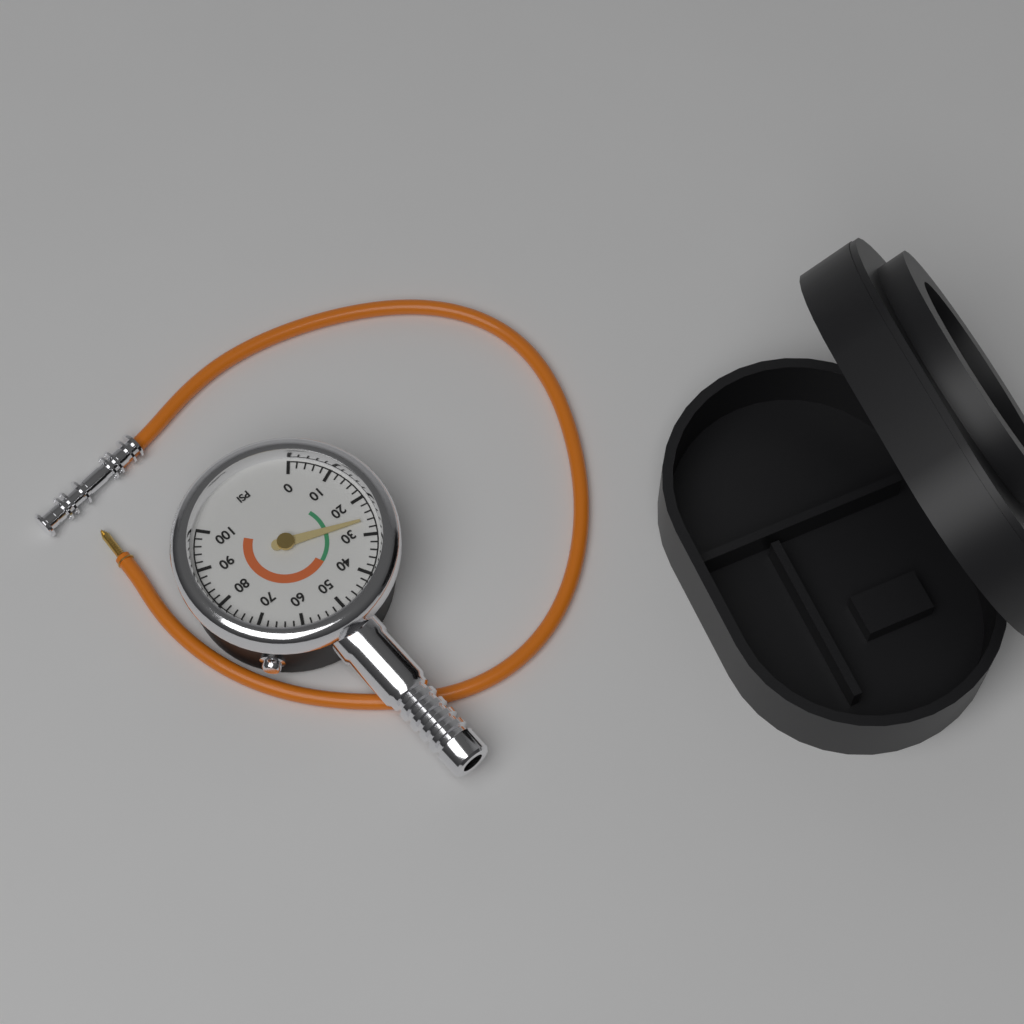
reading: 26 psi
